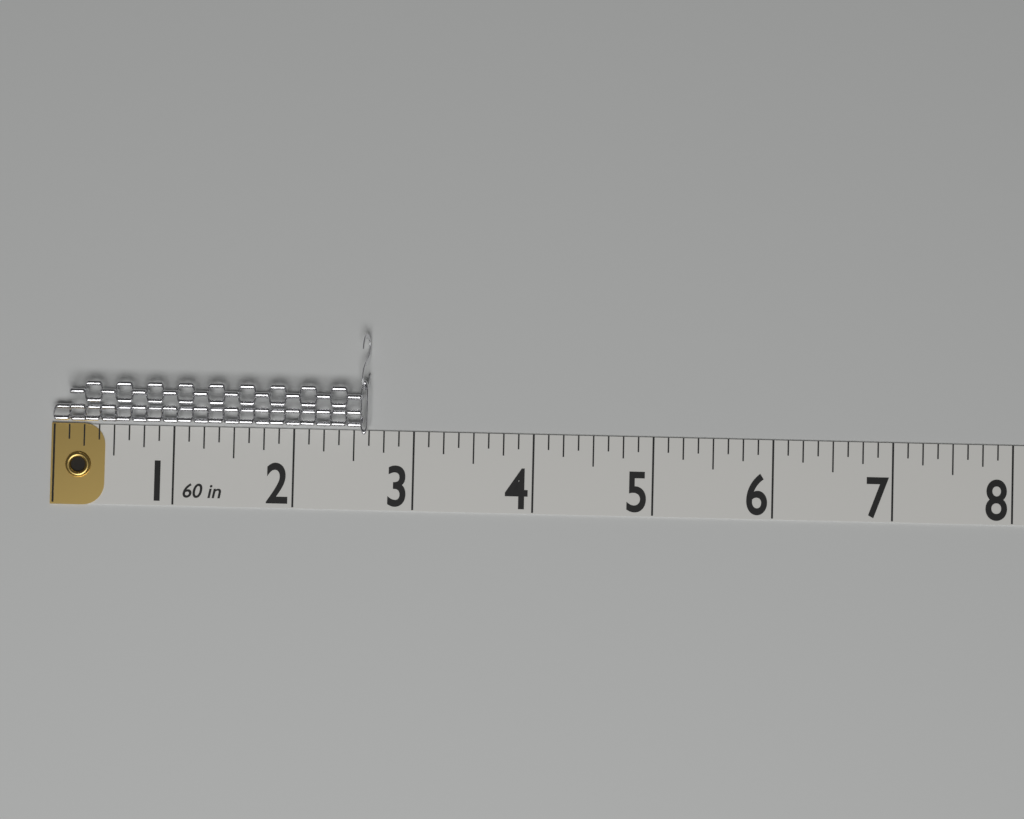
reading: 2.625 in
